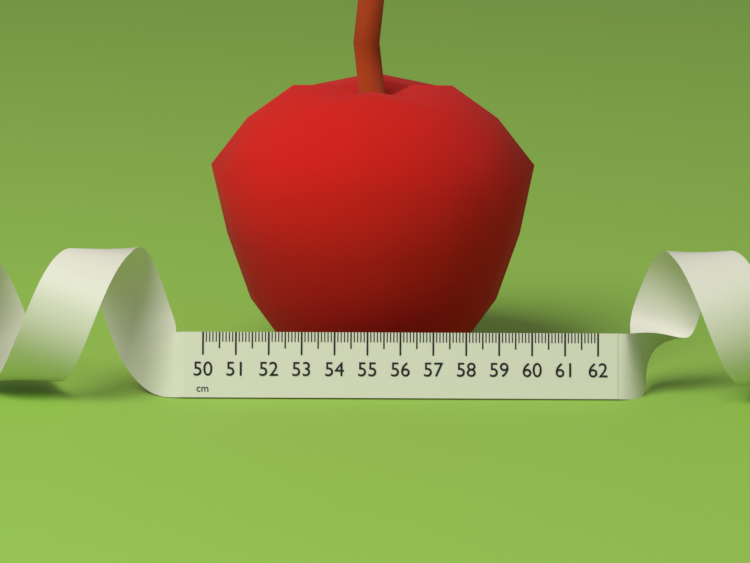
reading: 60.1 cm
